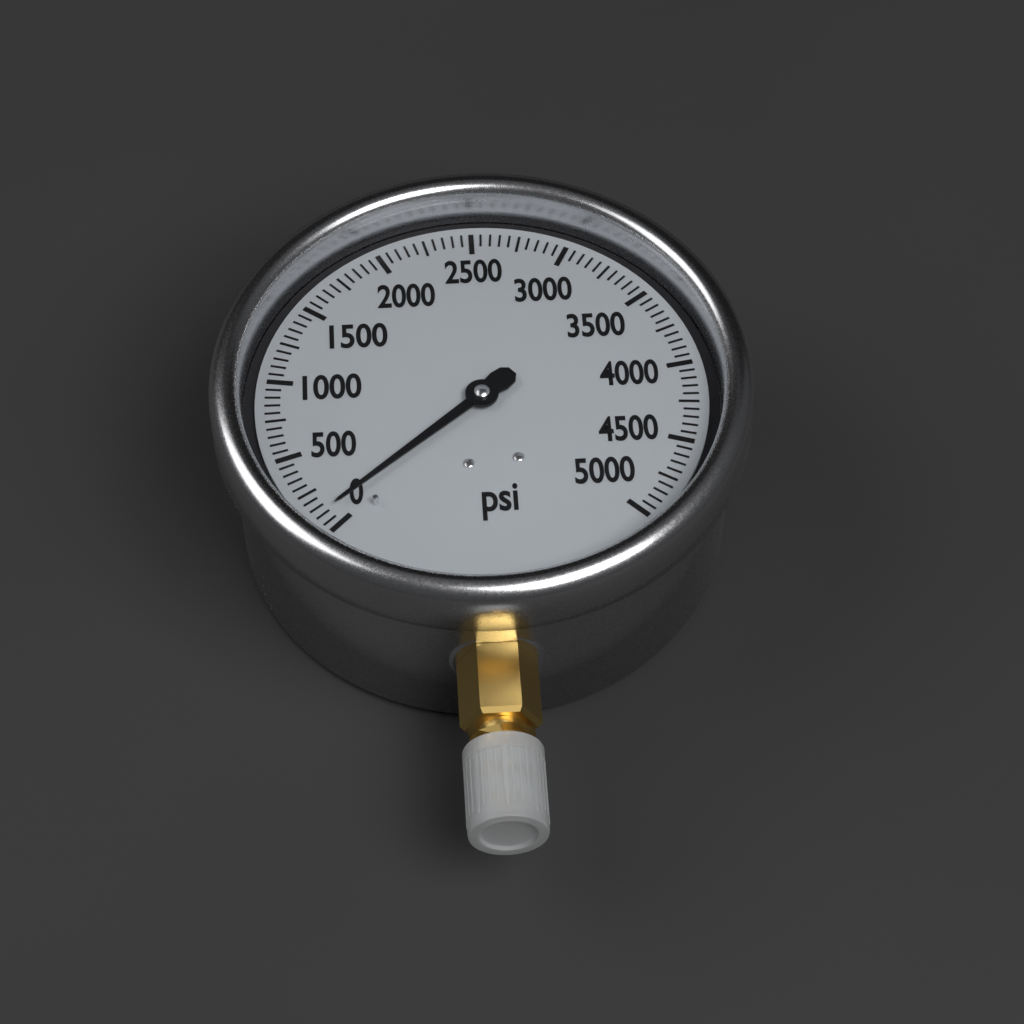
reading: 100 psi
